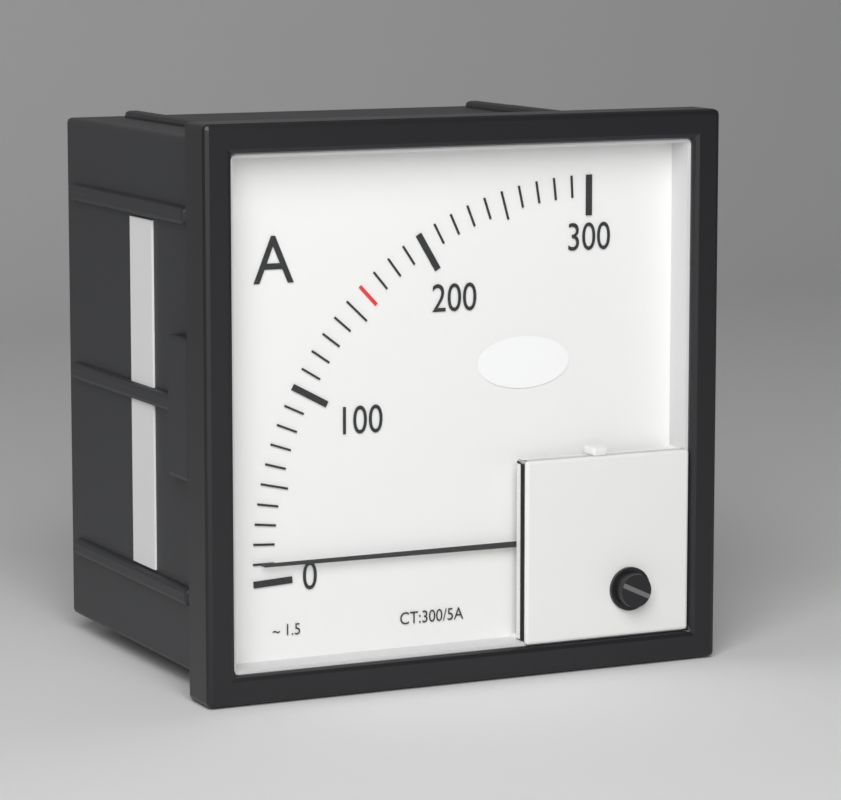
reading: 10 A
